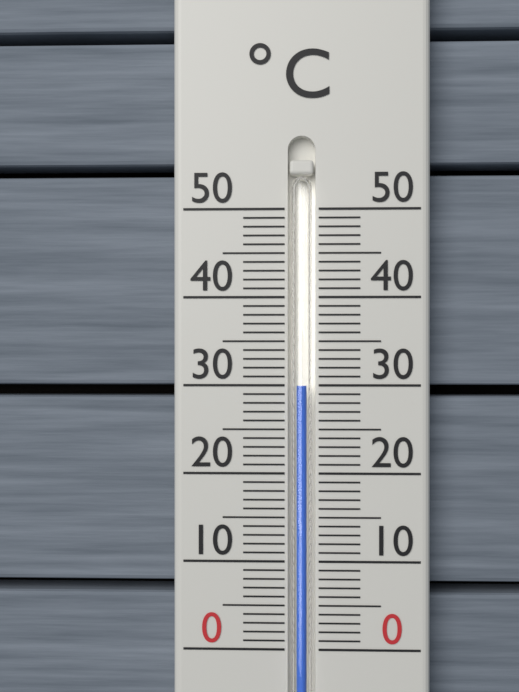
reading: 30 °C
